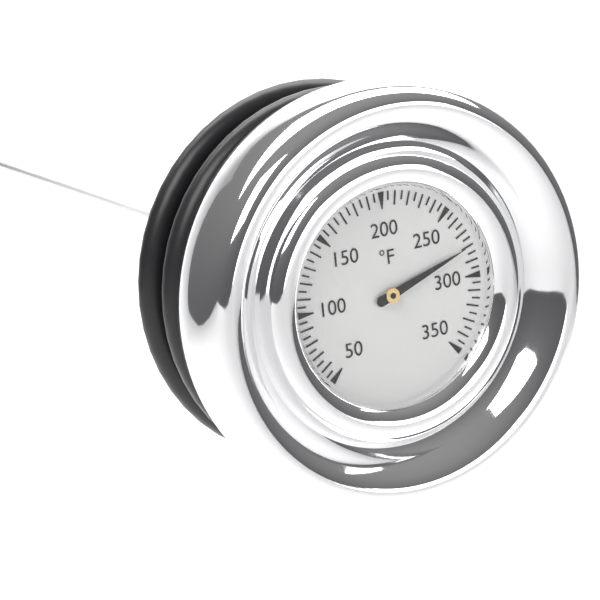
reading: 280 °F
